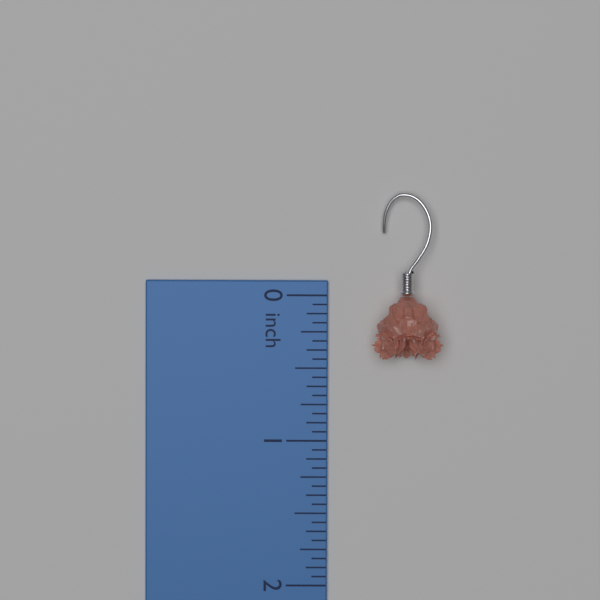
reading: 0.4375 inch
